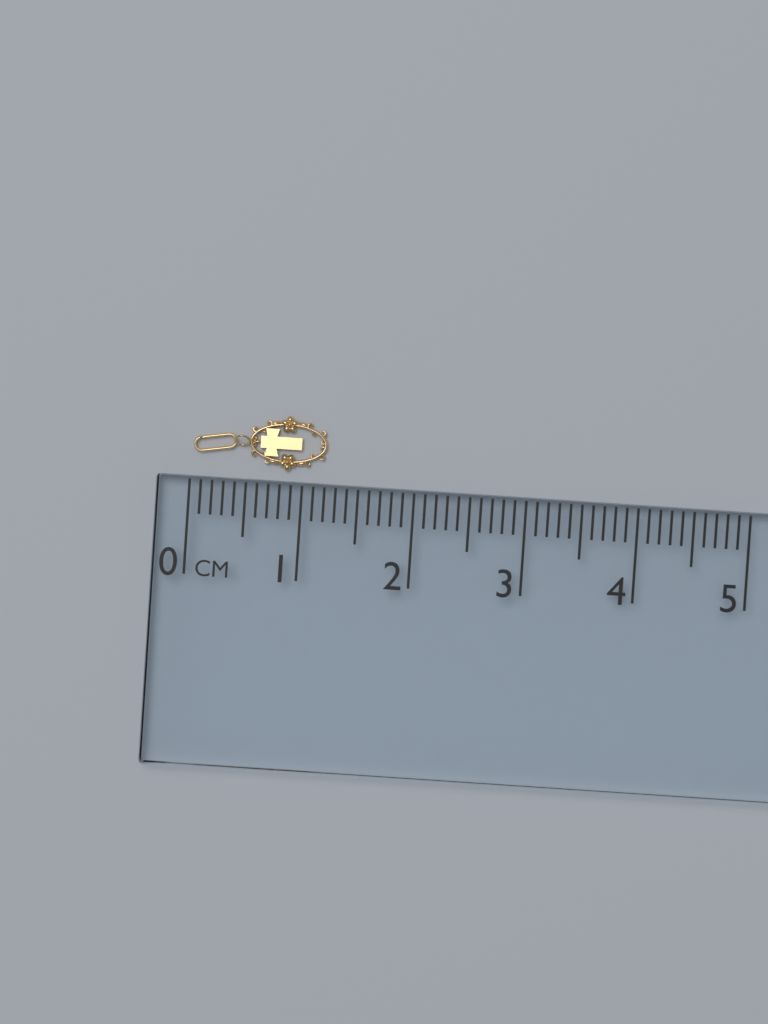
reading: 1.2 cm
